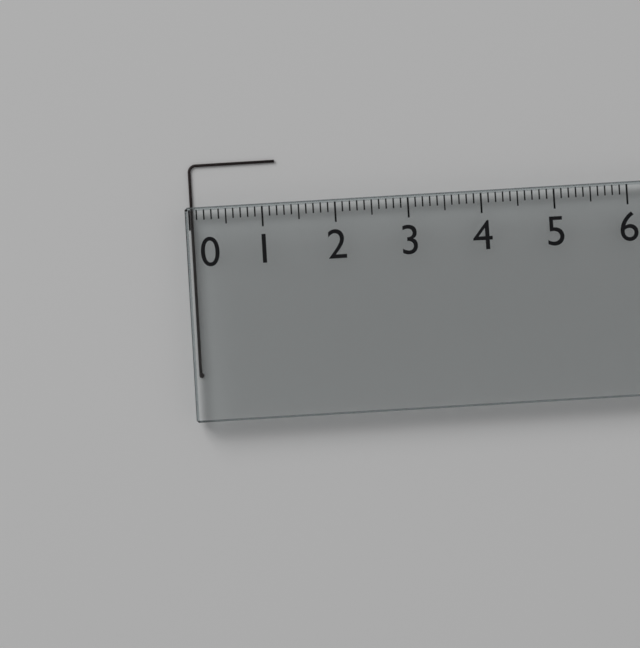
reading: 1.2 (no unit)
